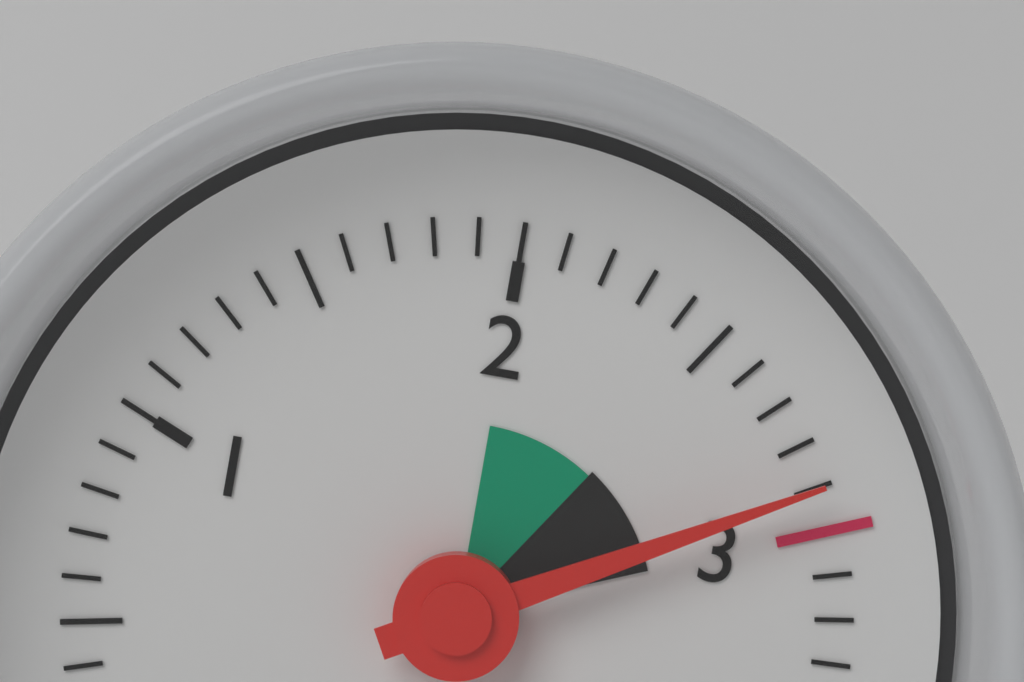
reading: 2.9 bar
